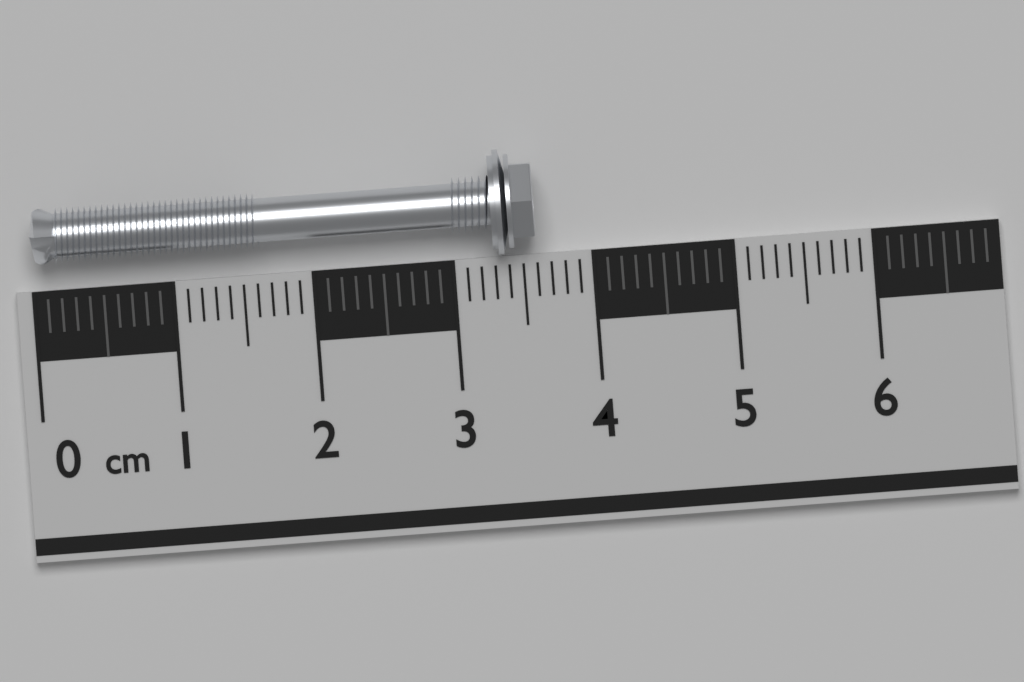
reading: 3.6 cm
